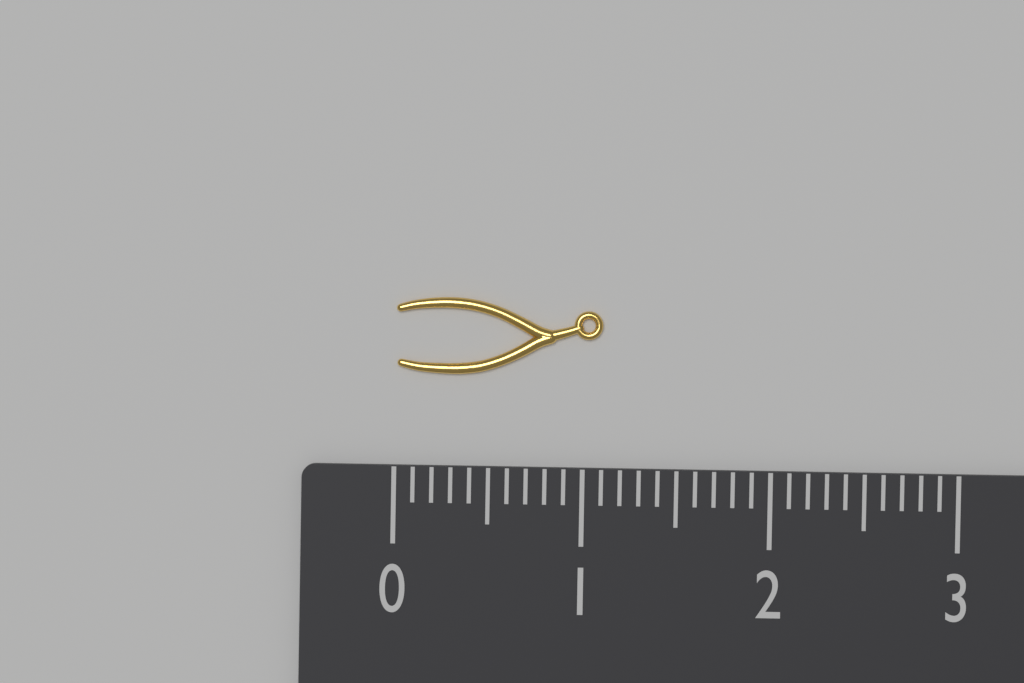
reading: 1.1 (no unit)
